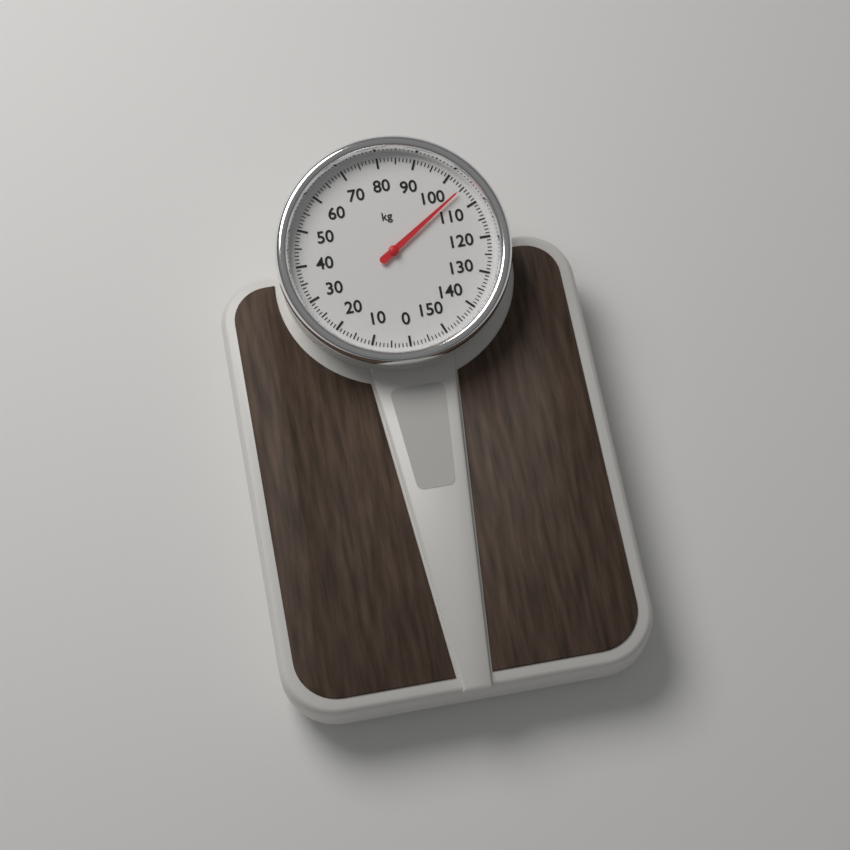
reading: 105 kg
